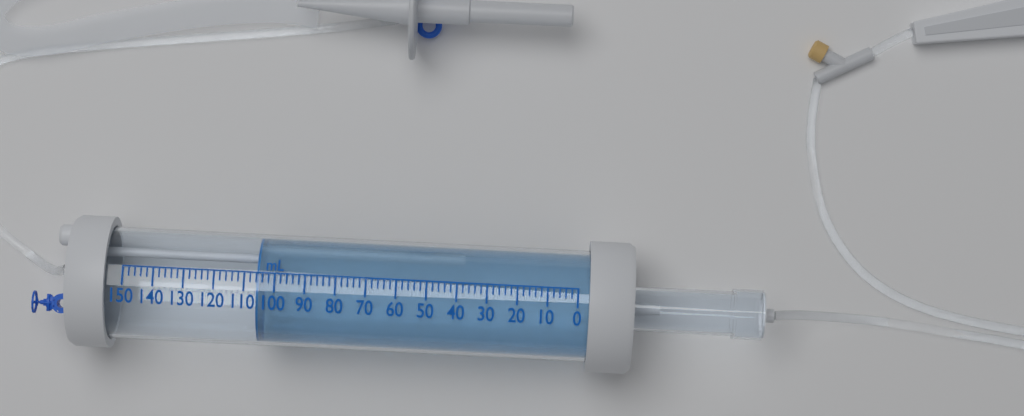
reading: 106 mL
